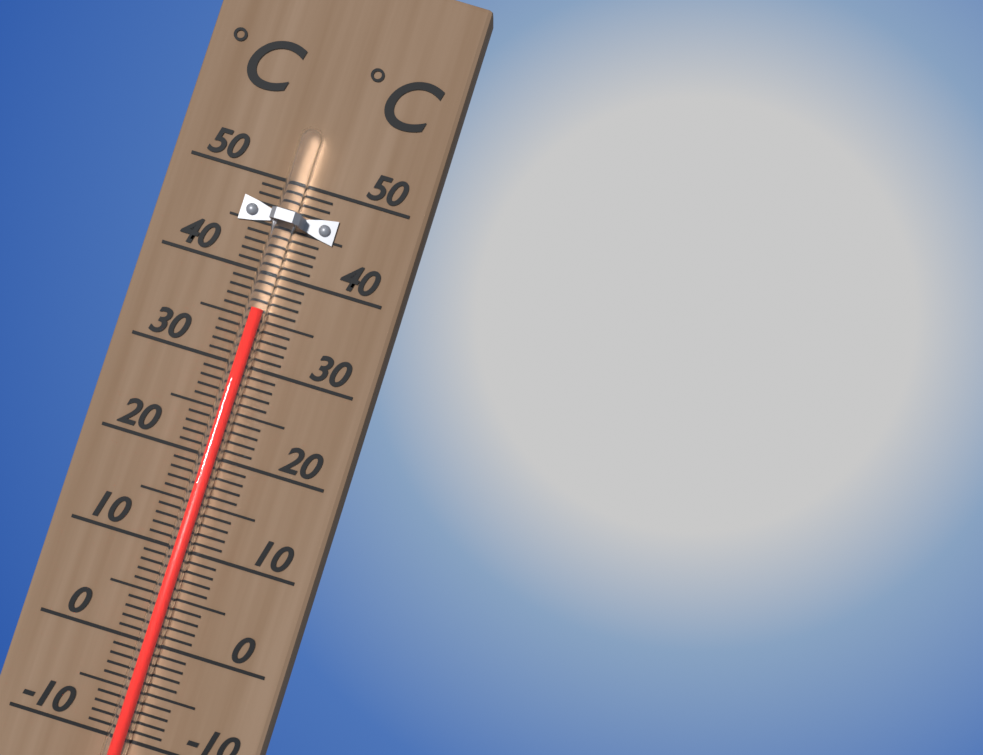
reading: 36 °C
